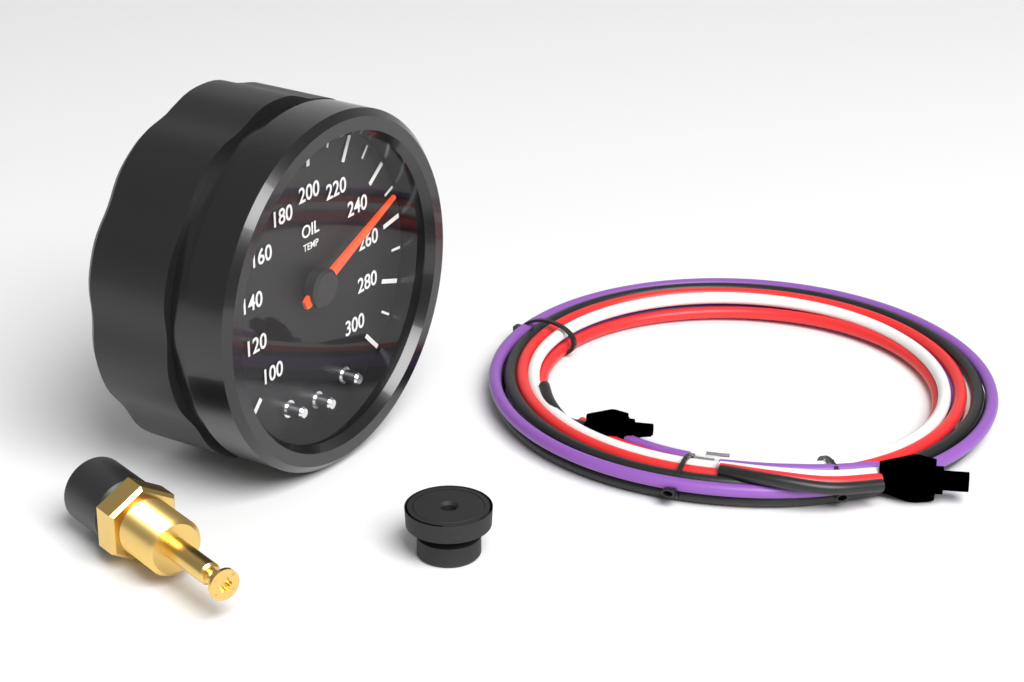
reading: 250 (no unit)
